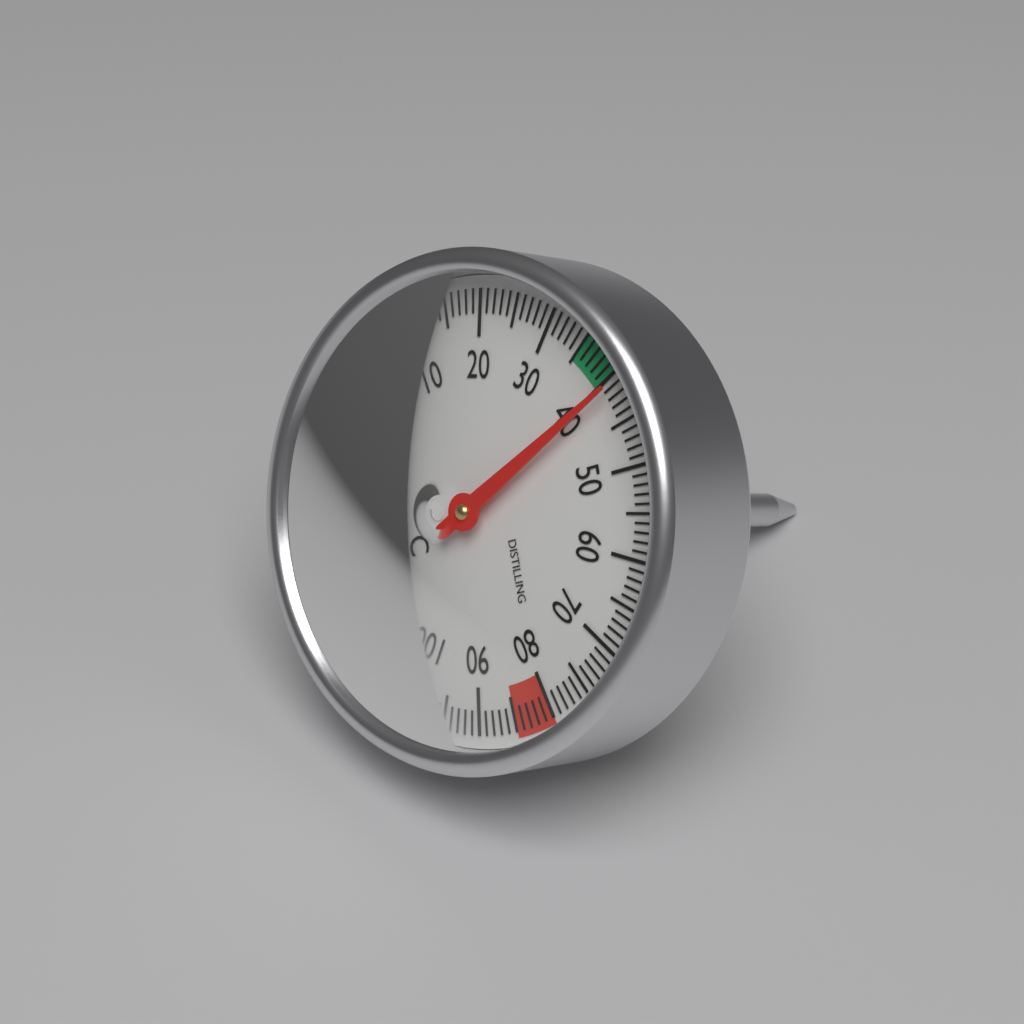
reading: 41 °C
